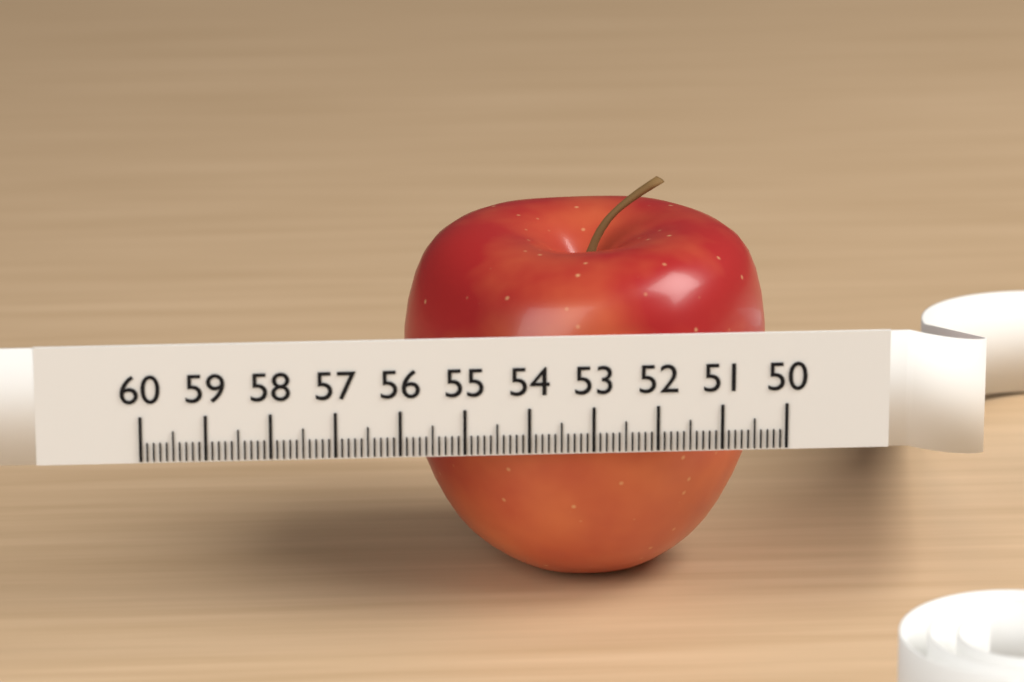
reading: 55.8 (no unit)
